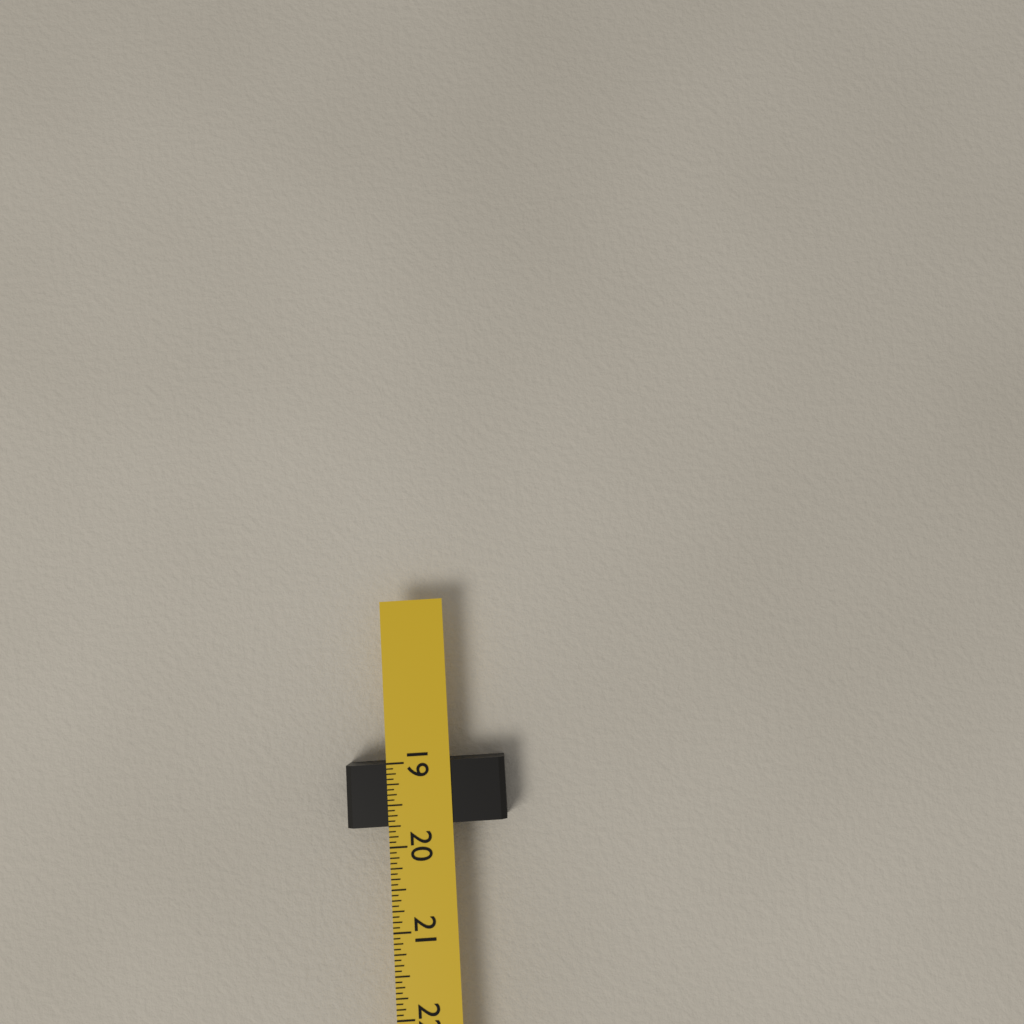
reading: 19.7500 in
